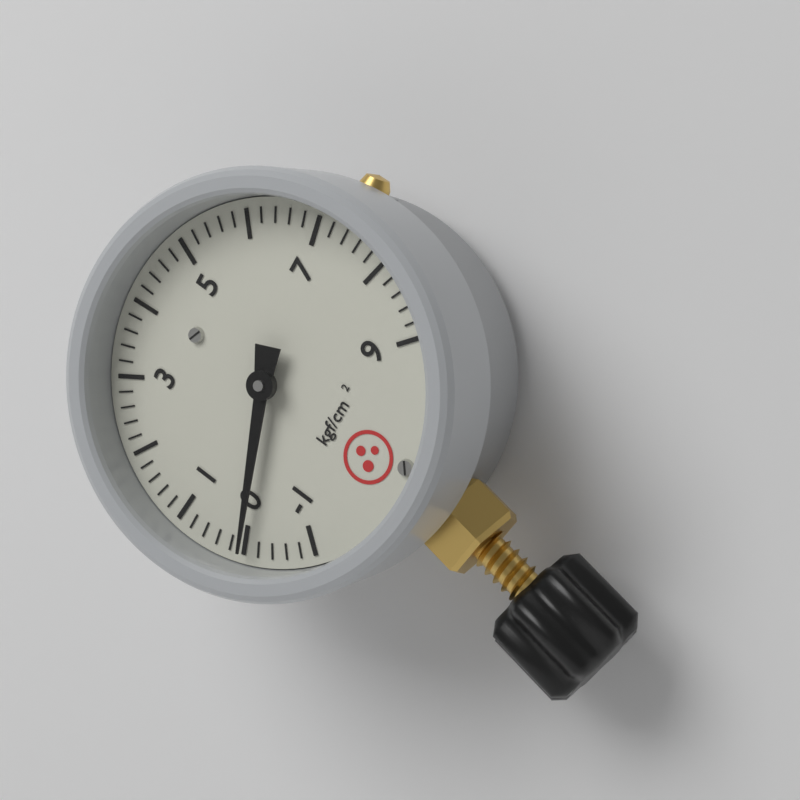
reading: 0.0 kgf/cm²
